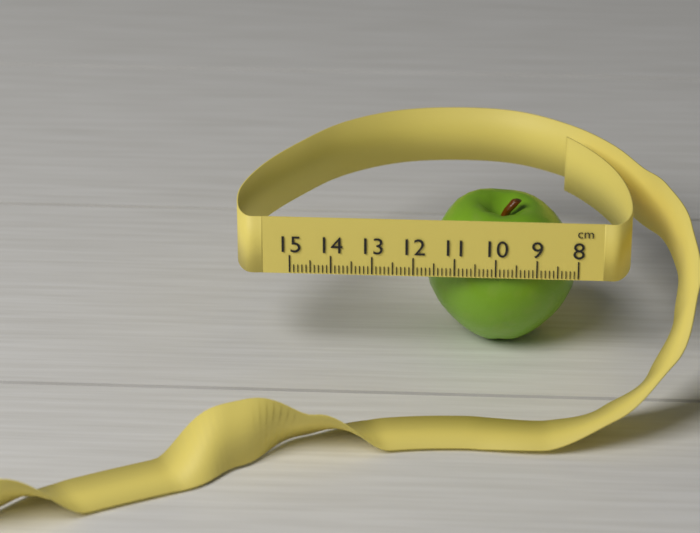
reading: 11.7 cm
